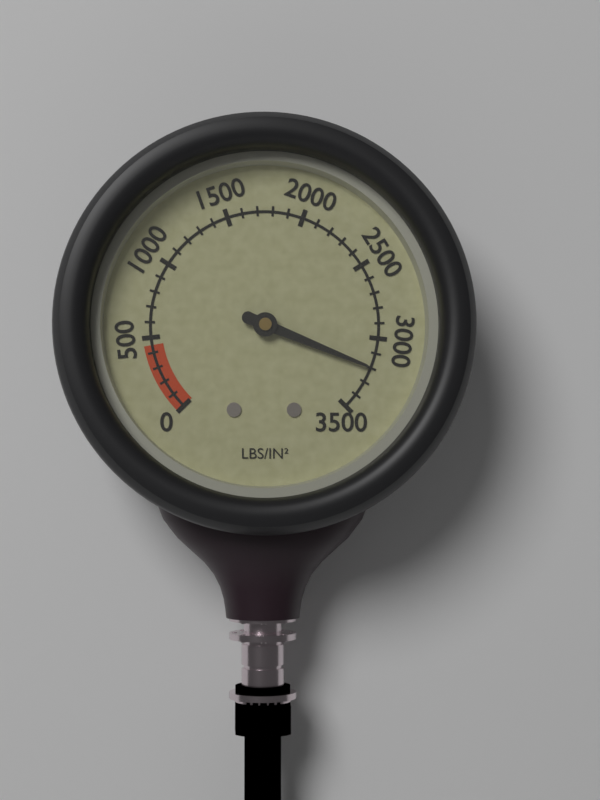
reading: 3200 psi
